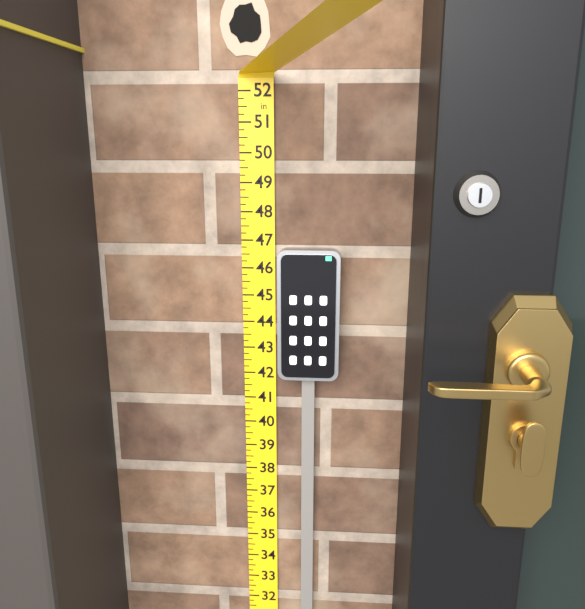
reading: 46.75 in
